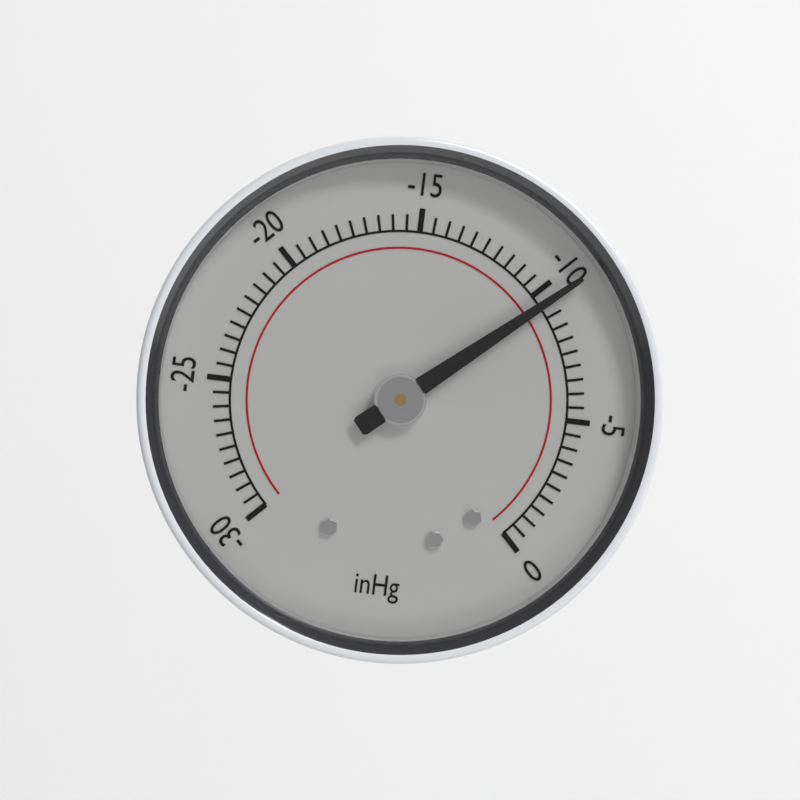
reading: -9.5 inHg
